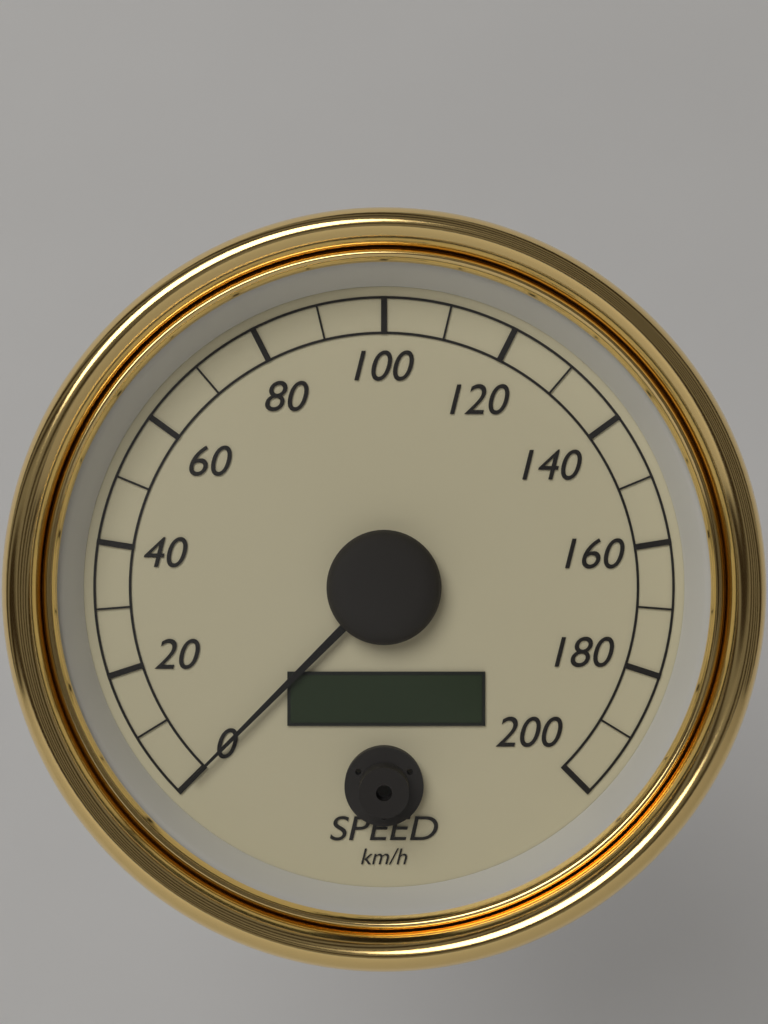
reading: 0 km/h
